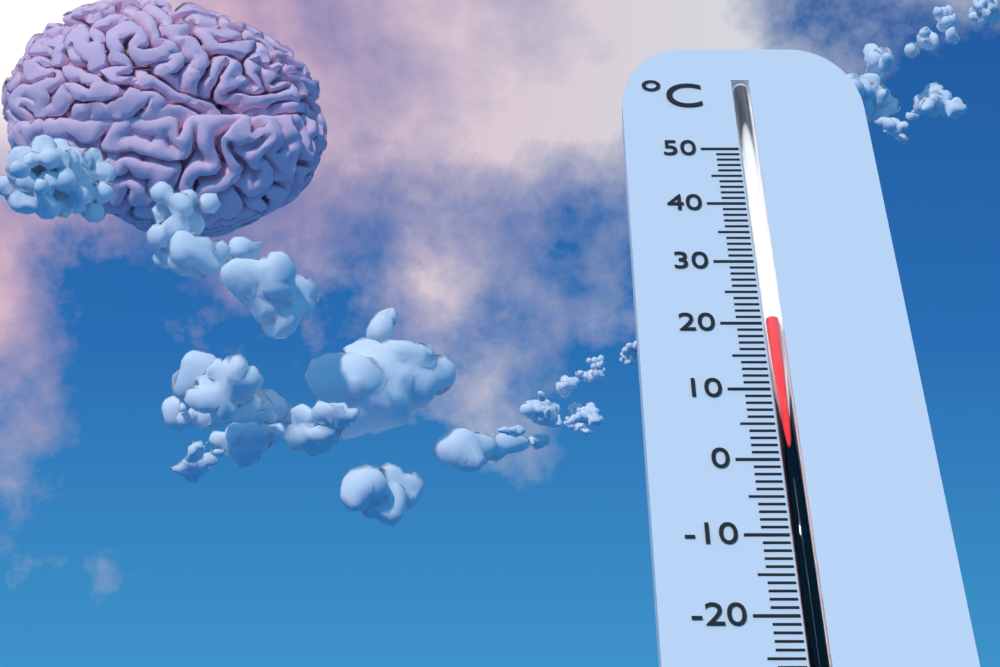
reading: 21 °C
